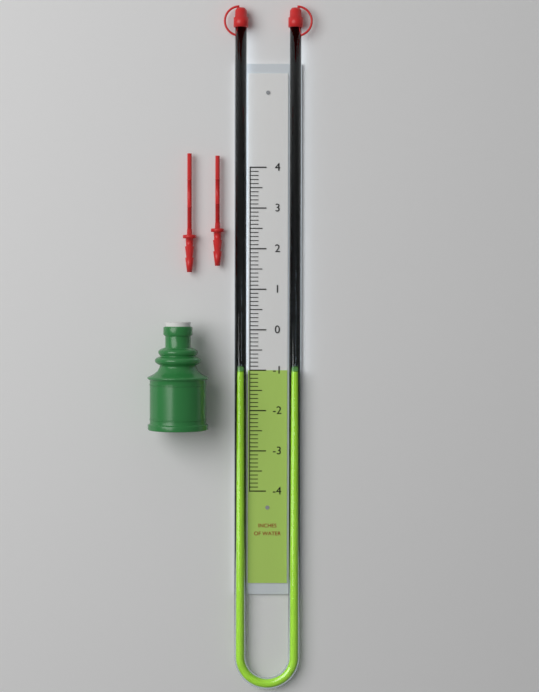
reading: -1.0 in
